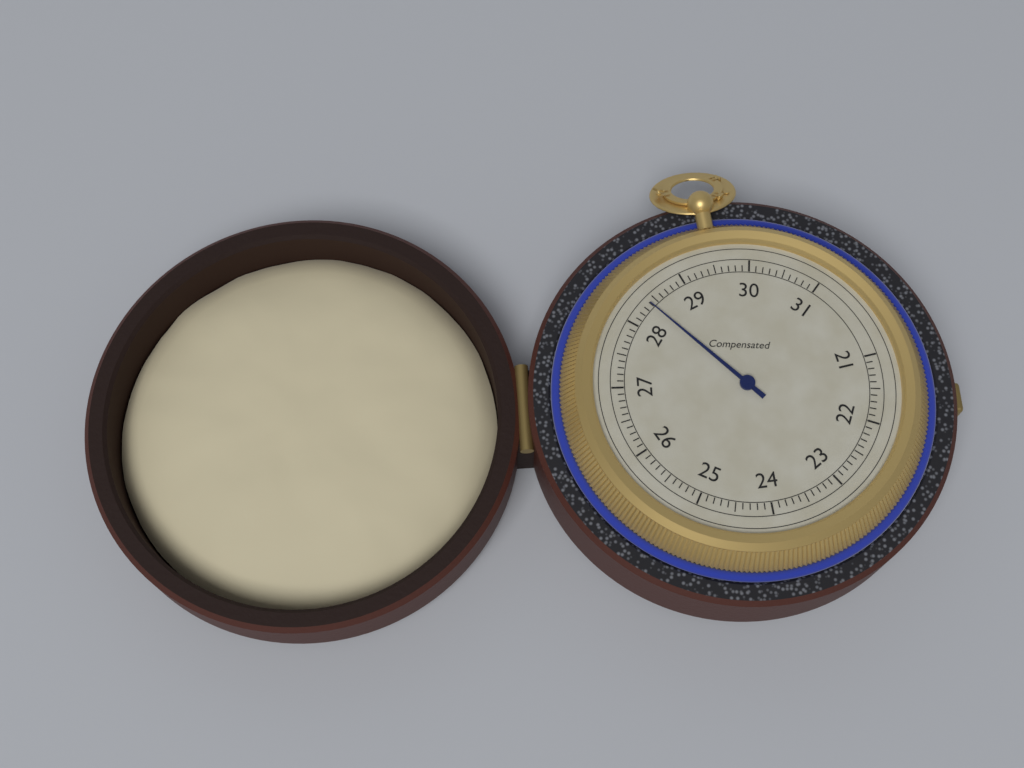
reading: 28.4 (no unit)
